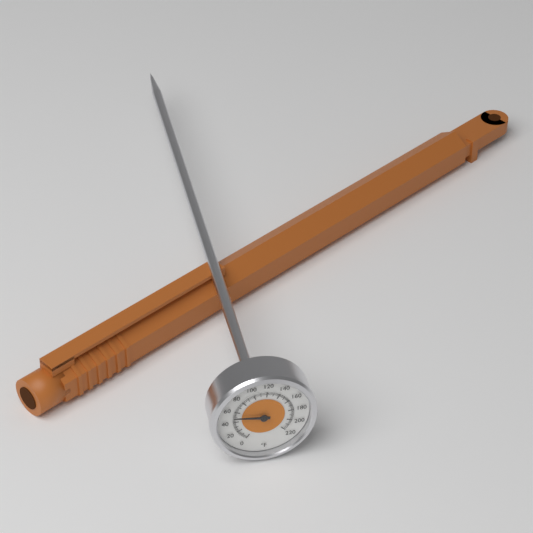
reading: 50 °F
